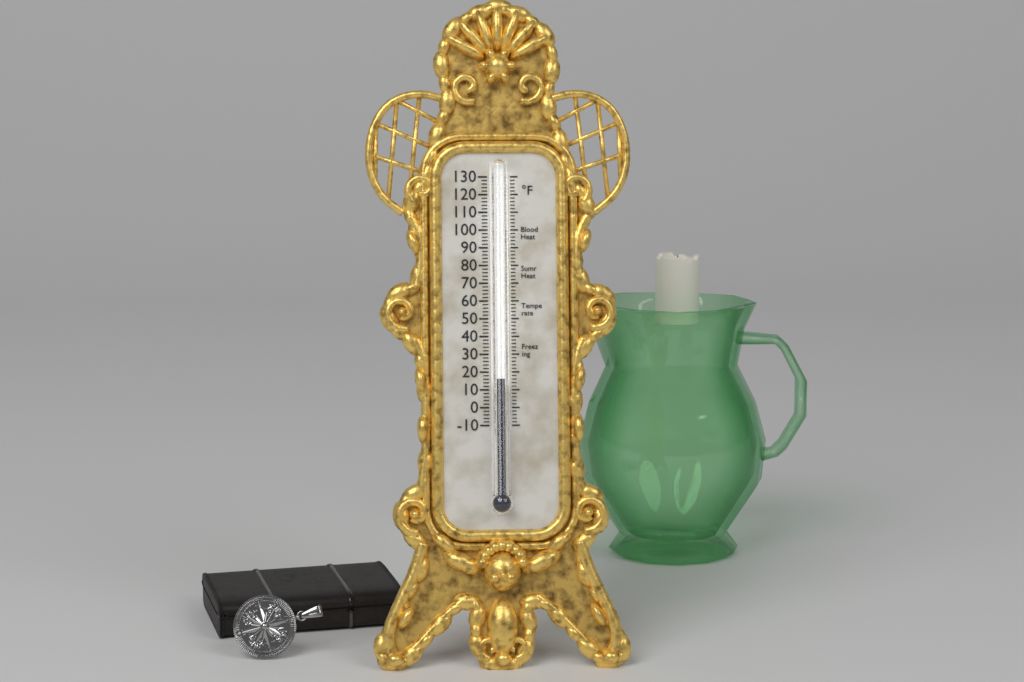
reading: 16 °F
